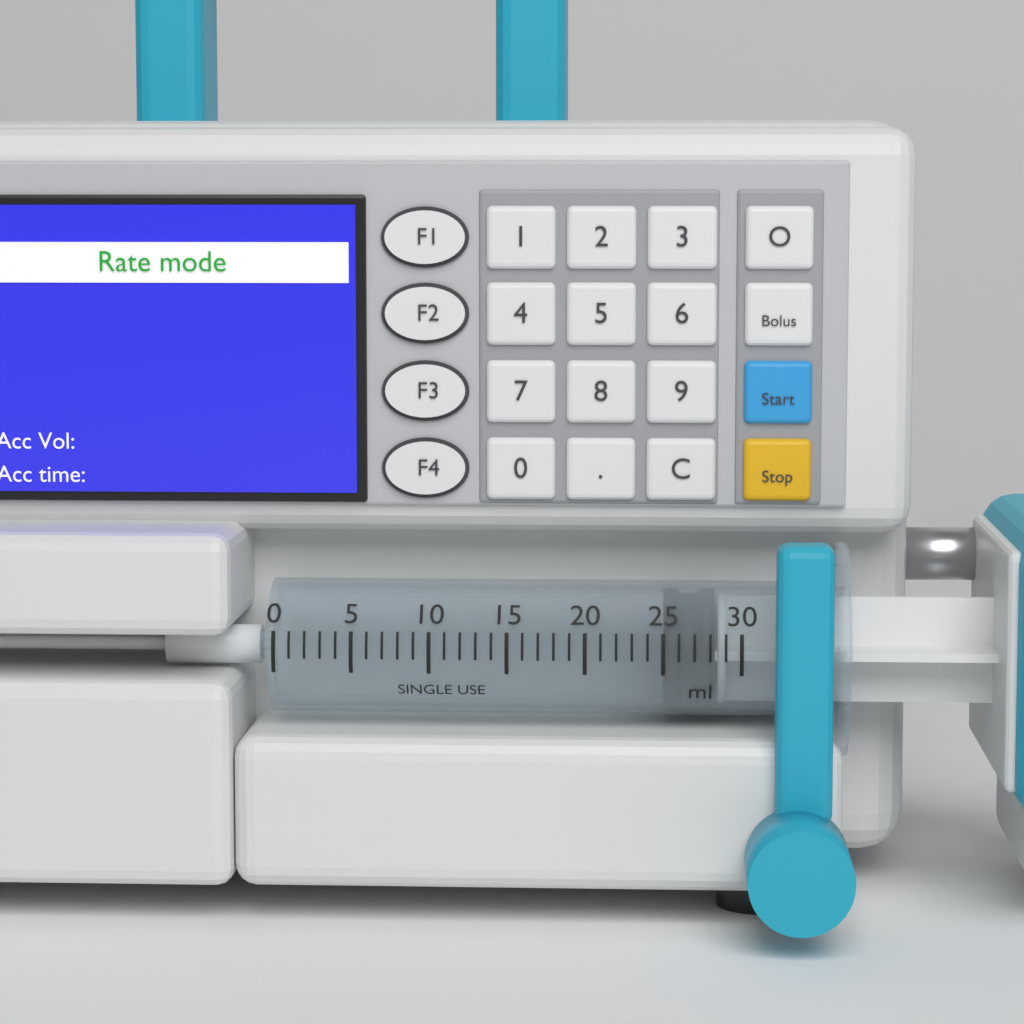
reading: 25 ml
